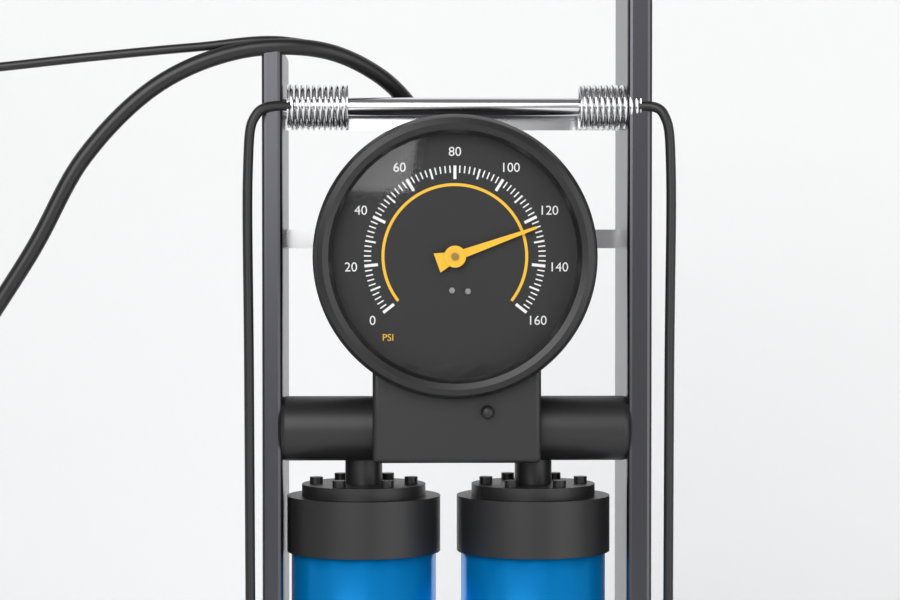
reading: 124 psi
